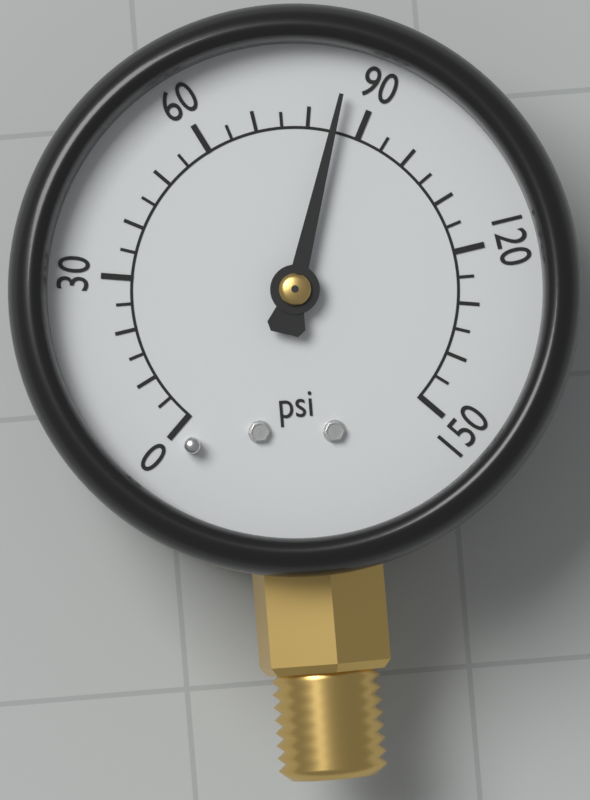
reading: 85 psi
